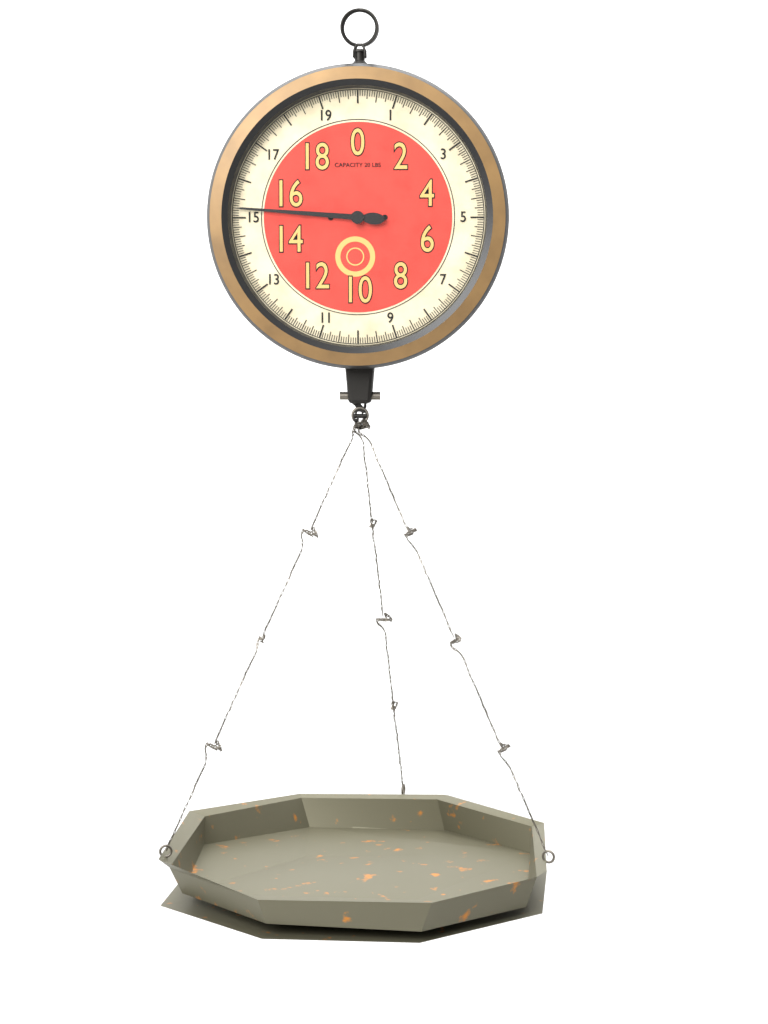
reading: 15.2500 lbs
